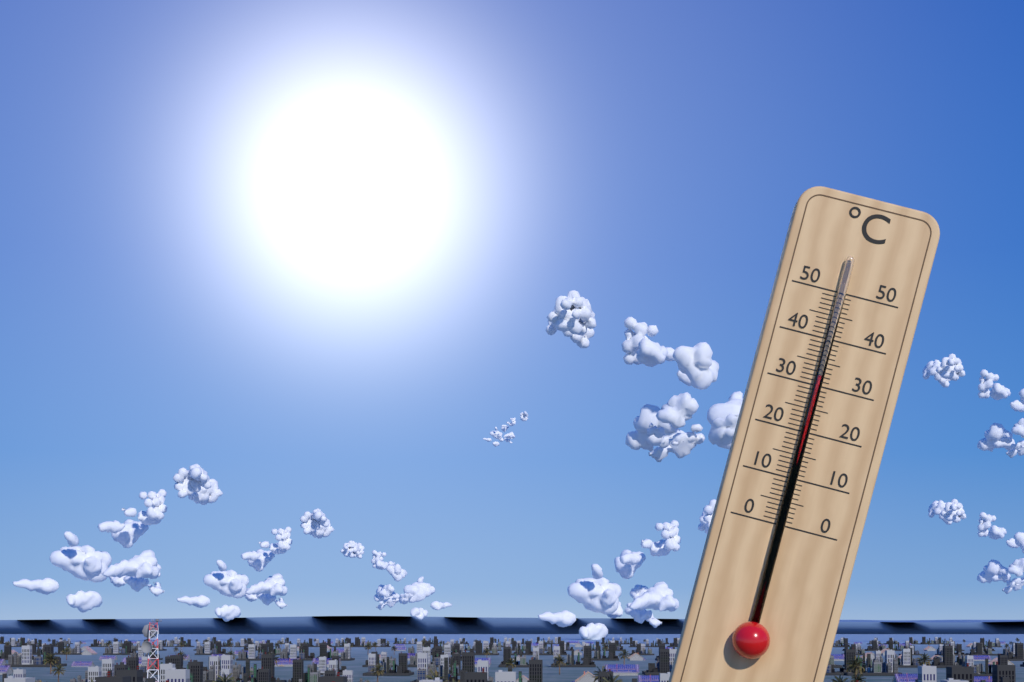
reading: 32 °C
